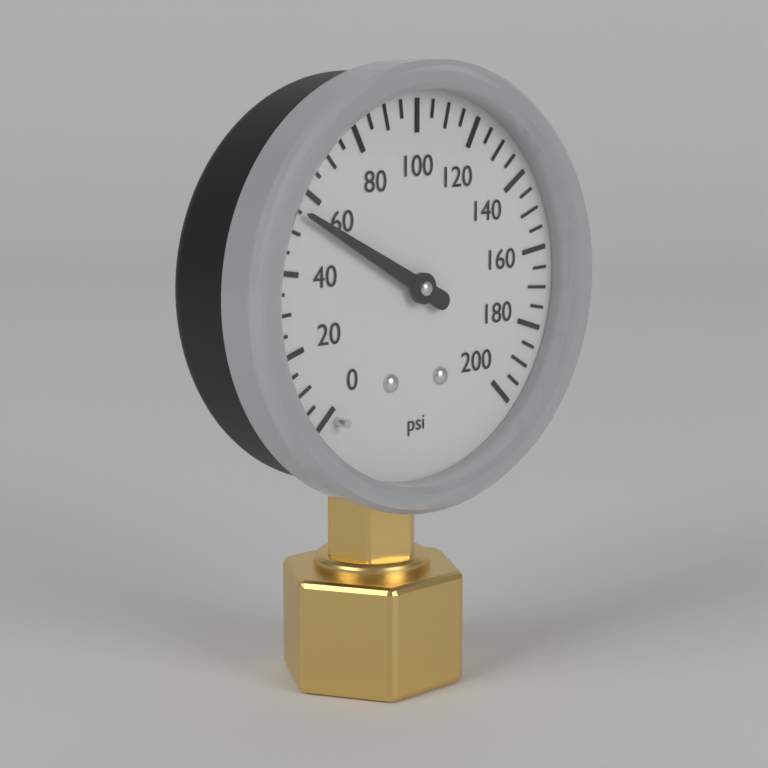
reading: 55 psi
